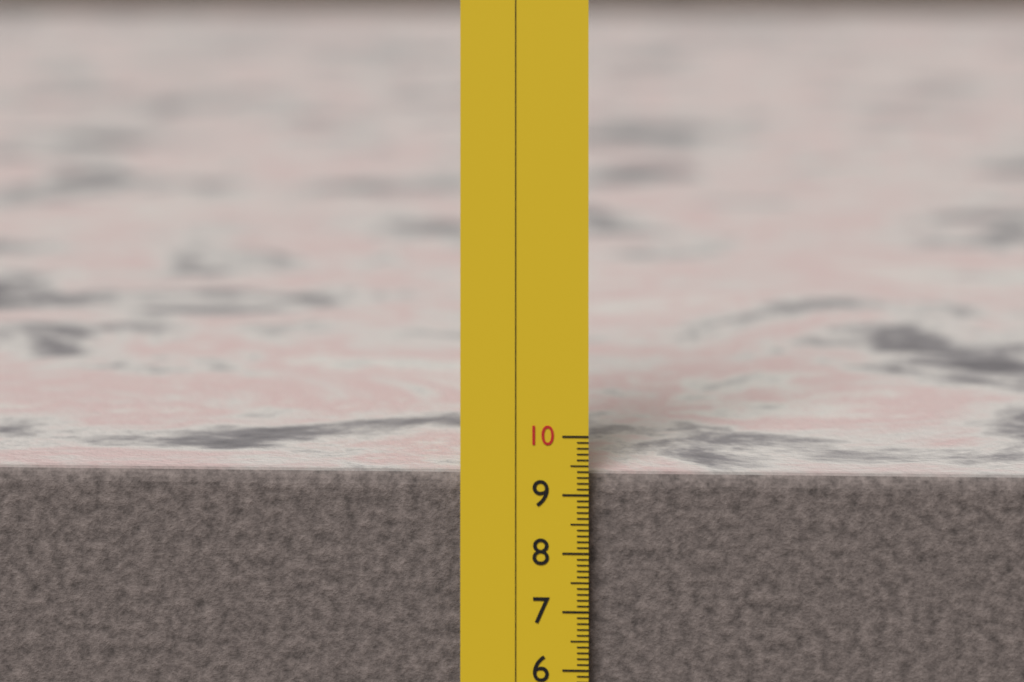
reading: 9.3 (no unit)
